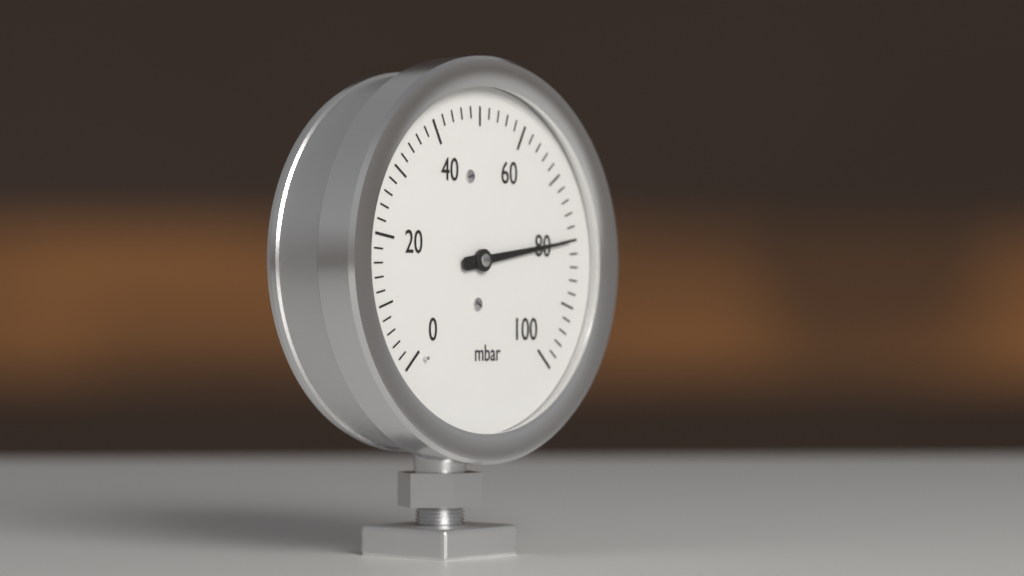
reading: 80 mbar
